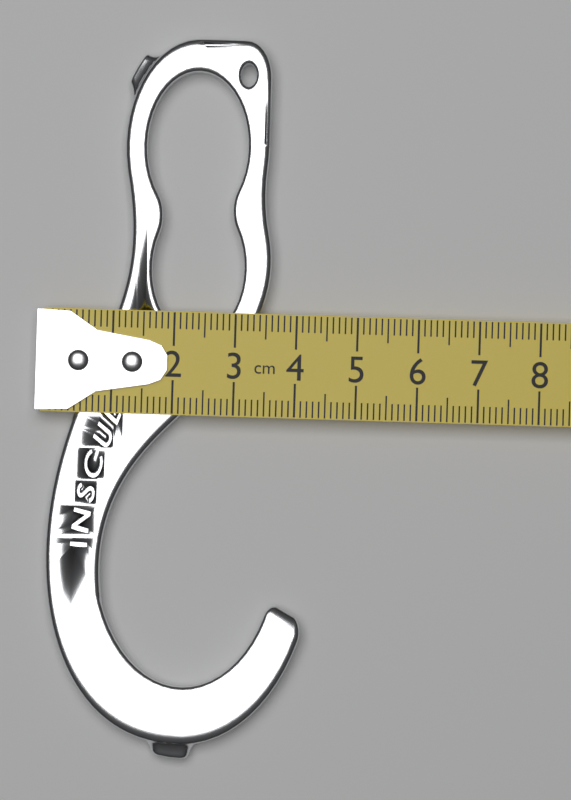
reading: 4.2 cm
